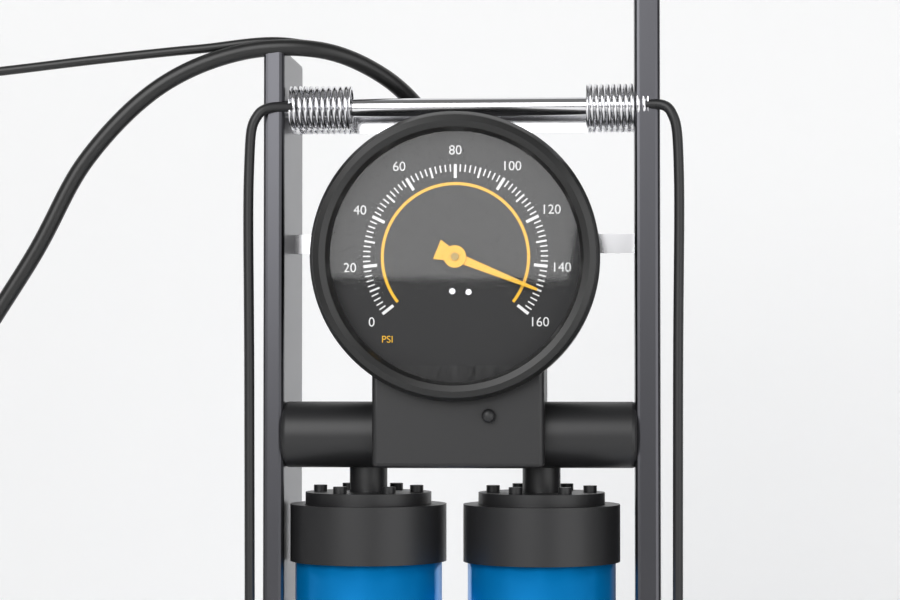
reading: 150 psi
